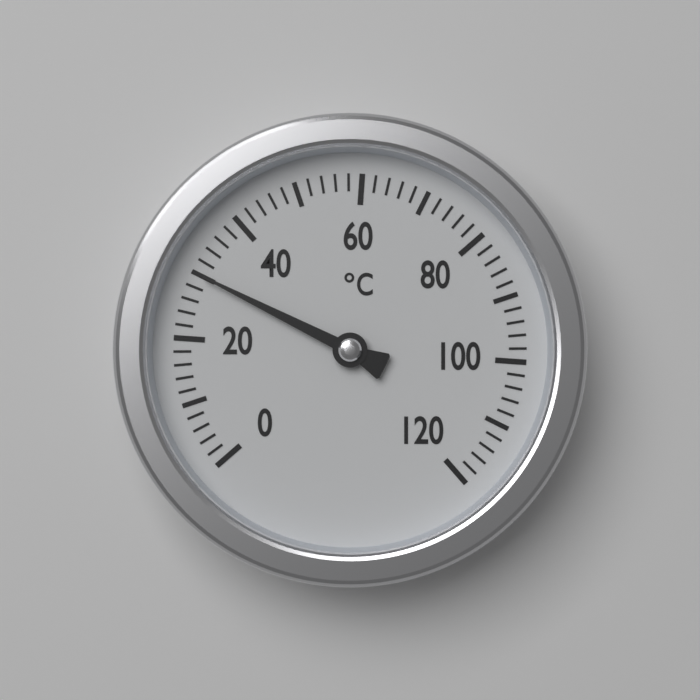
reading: 30 °C
